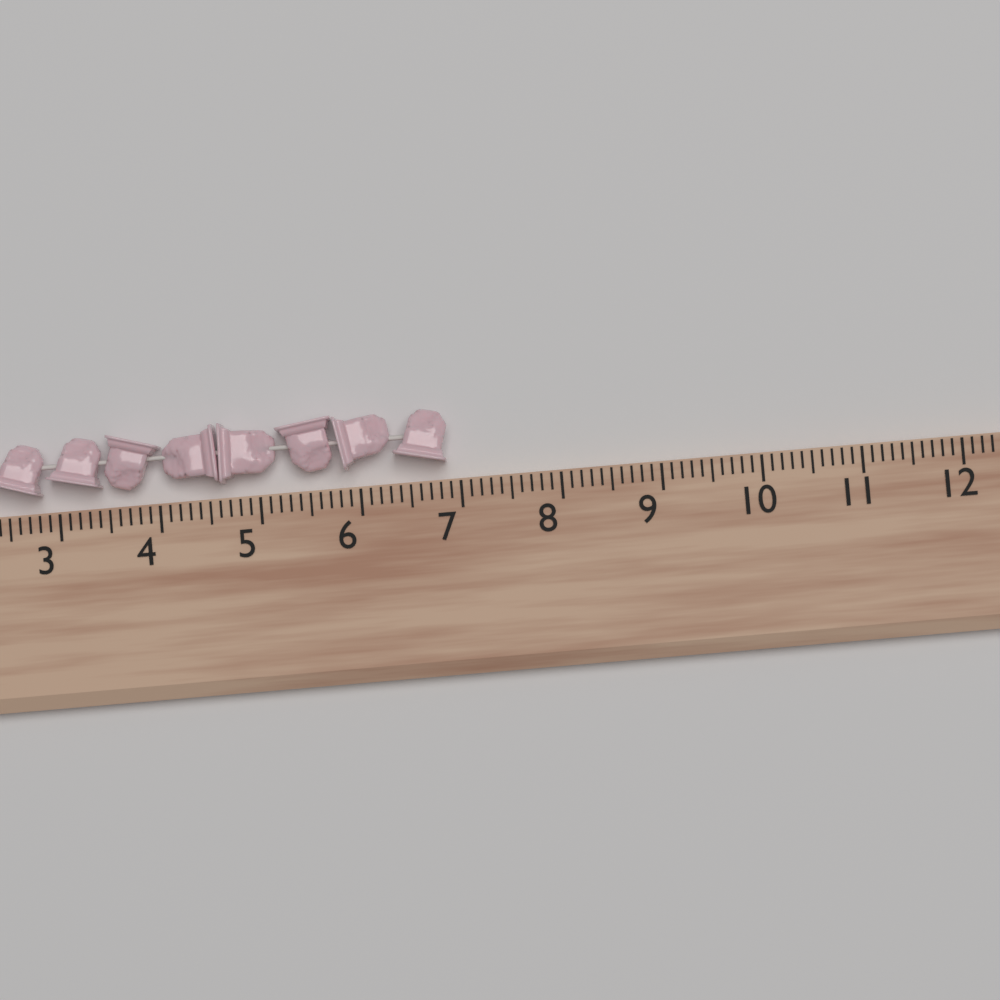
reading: 6.9 (no unit)
